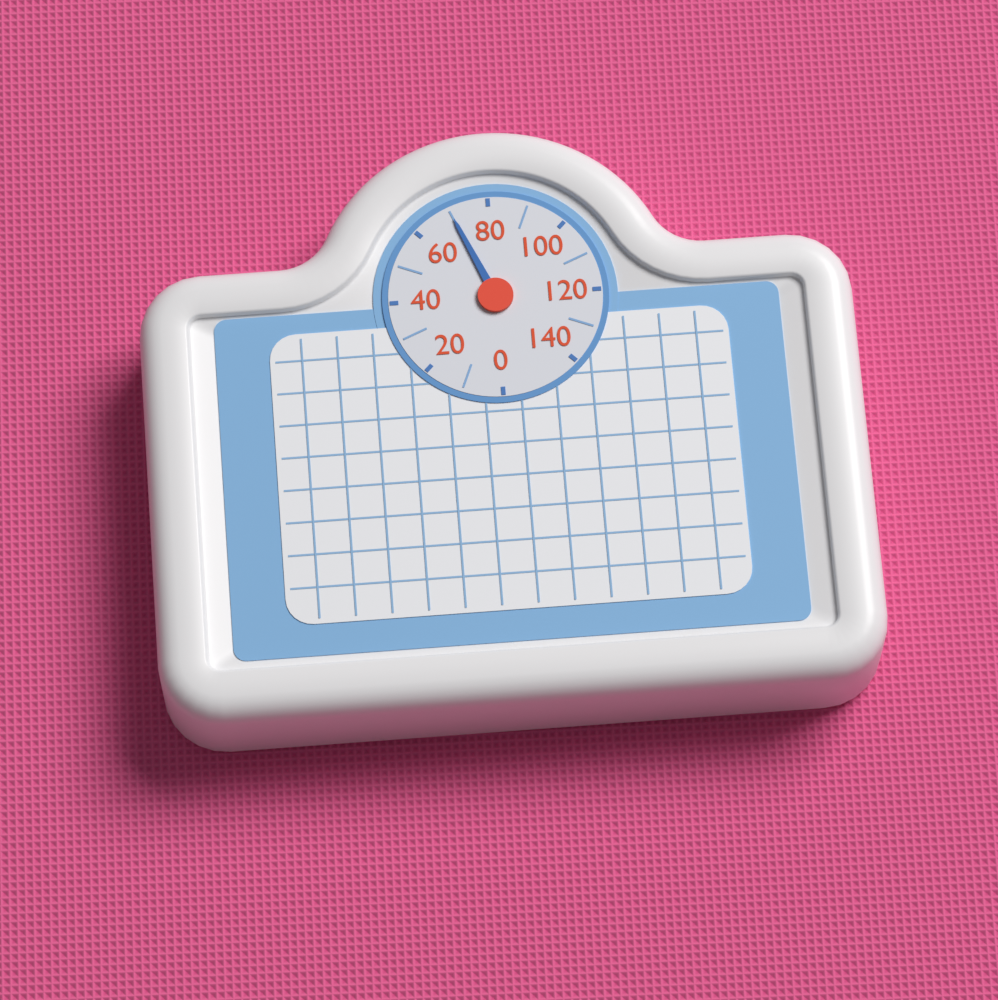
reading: 70 (no unit)
